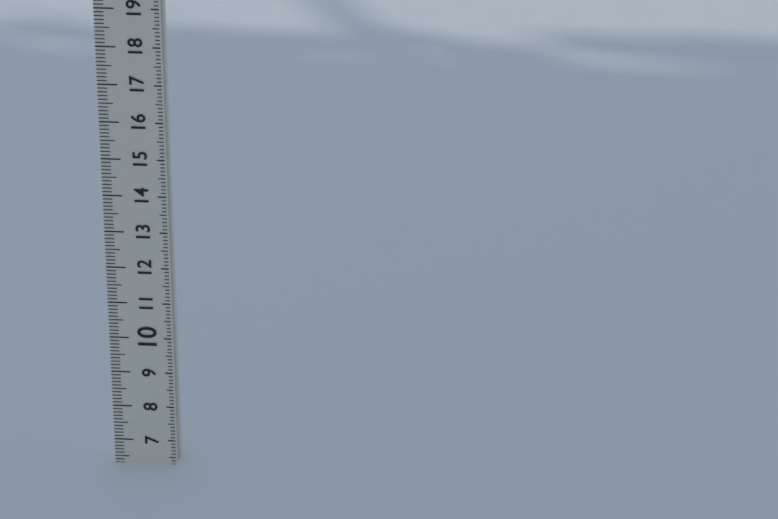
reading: 6.3 (no unit)
